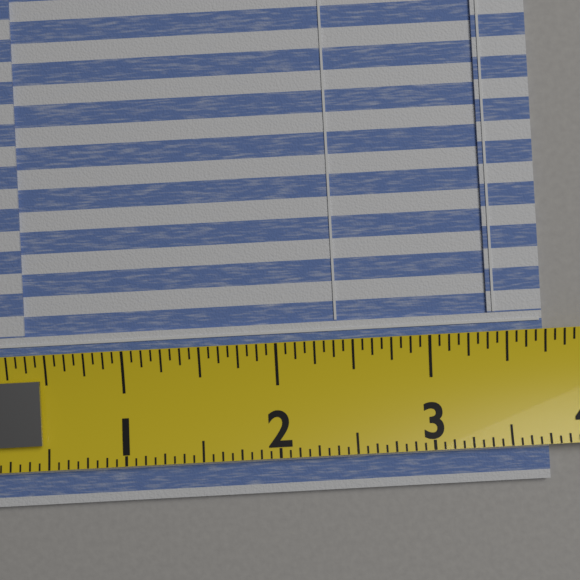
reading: 3.7500 (no unit)
